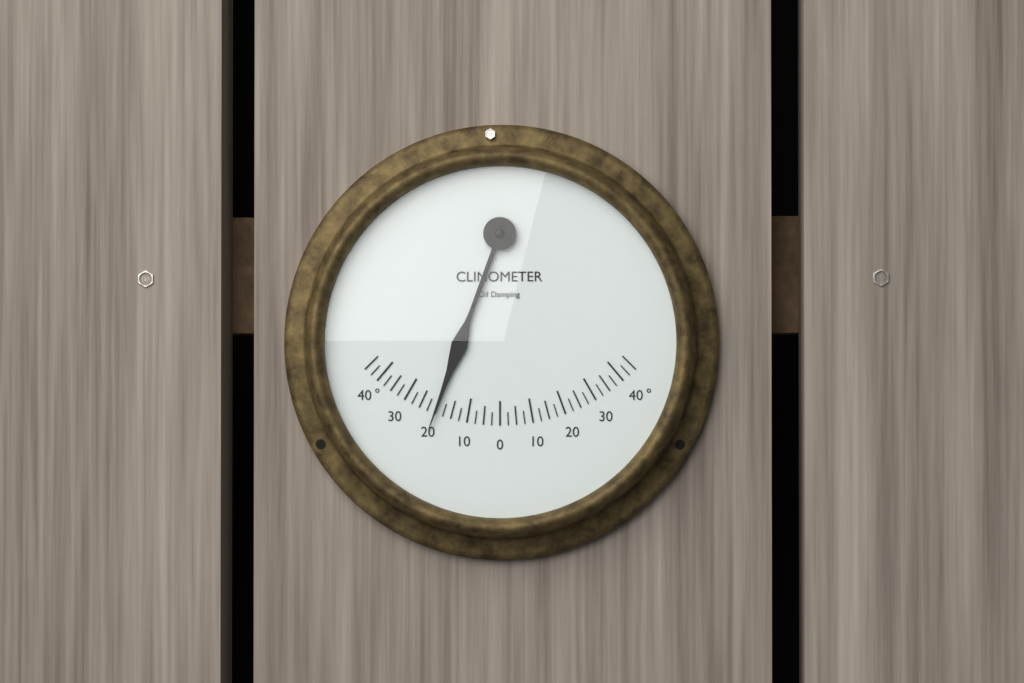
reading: -20.0 °
